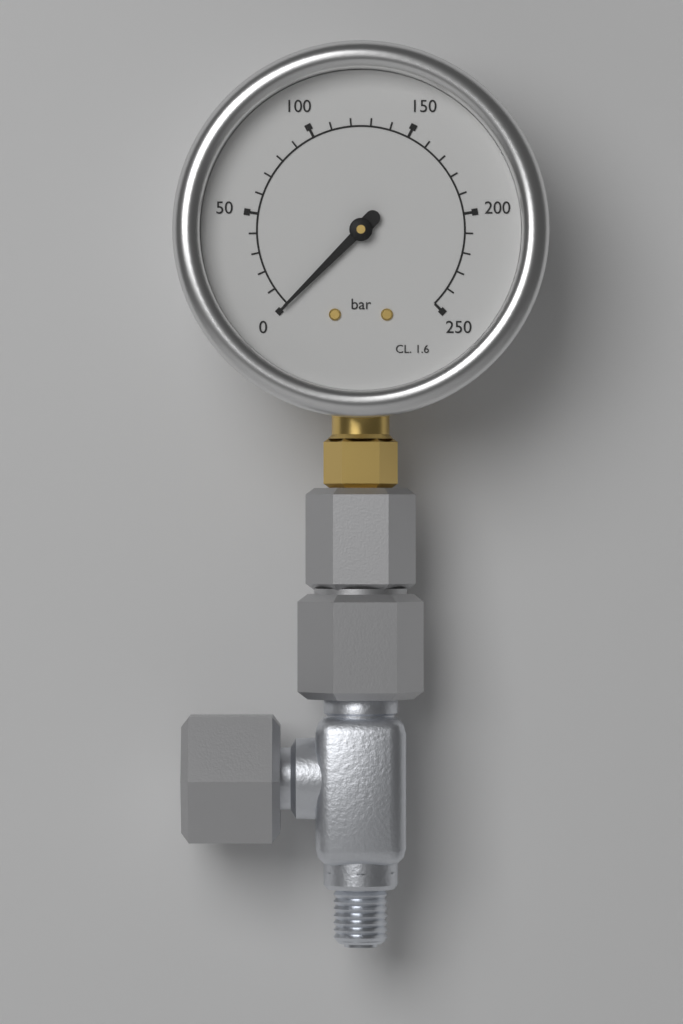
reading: 0 bar
